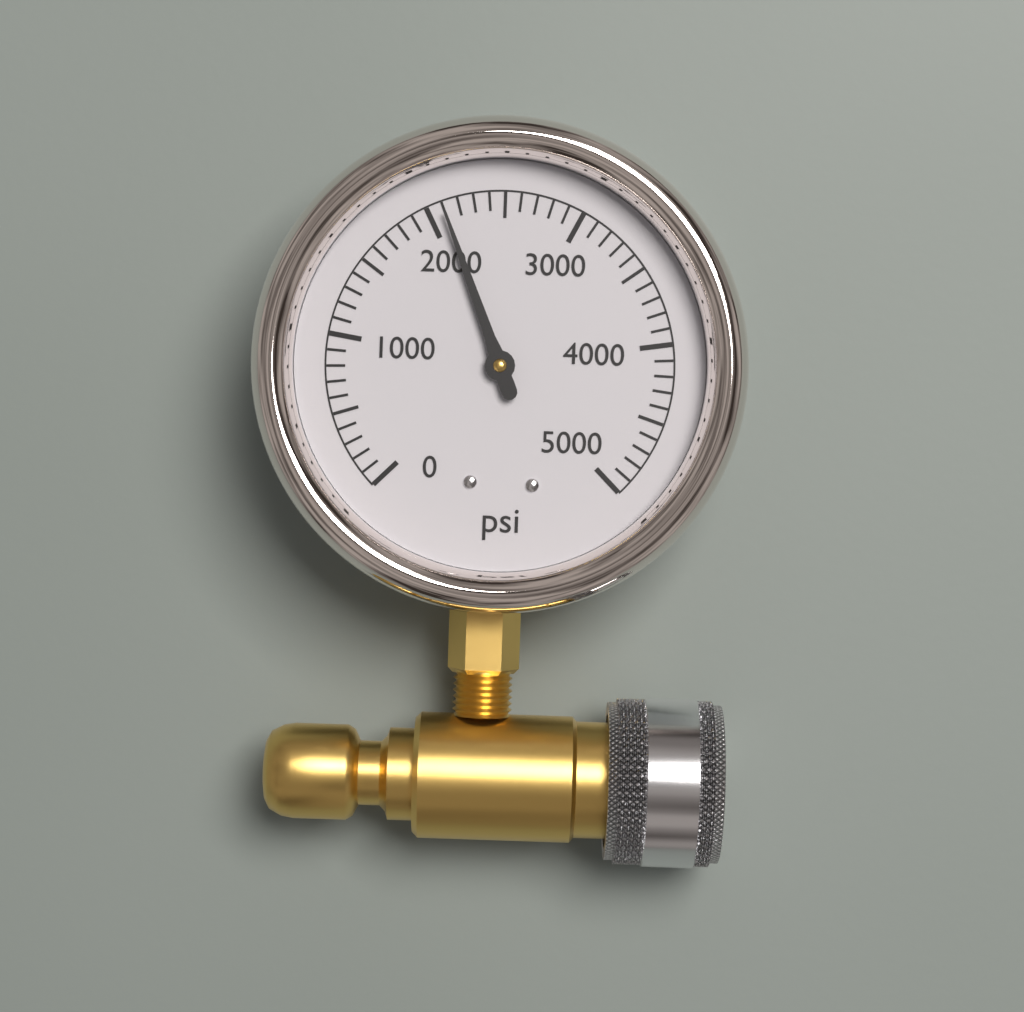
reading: 2100 psi
